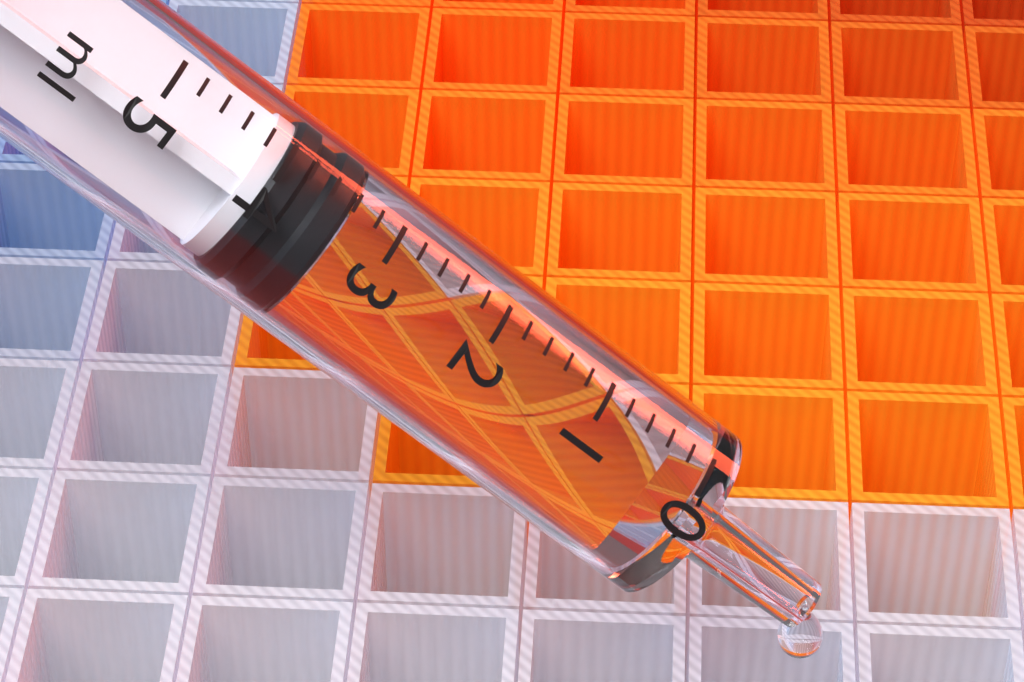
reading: 3.4 ml
